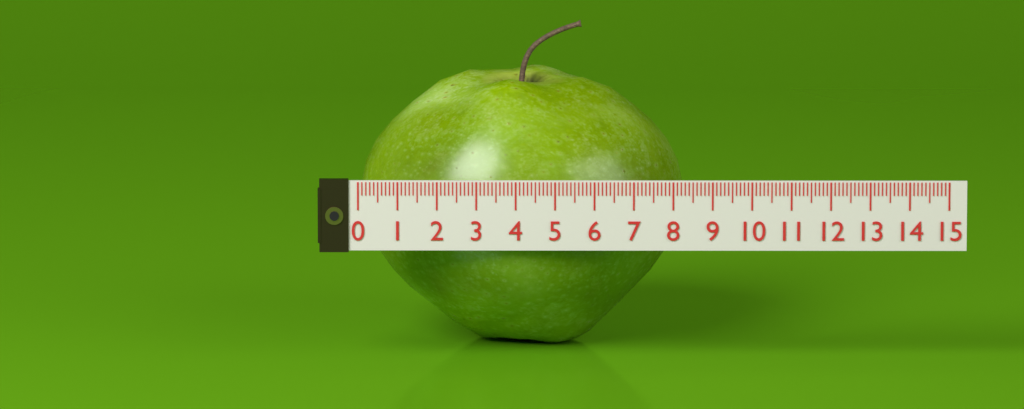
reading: 8.3 (no unit)
